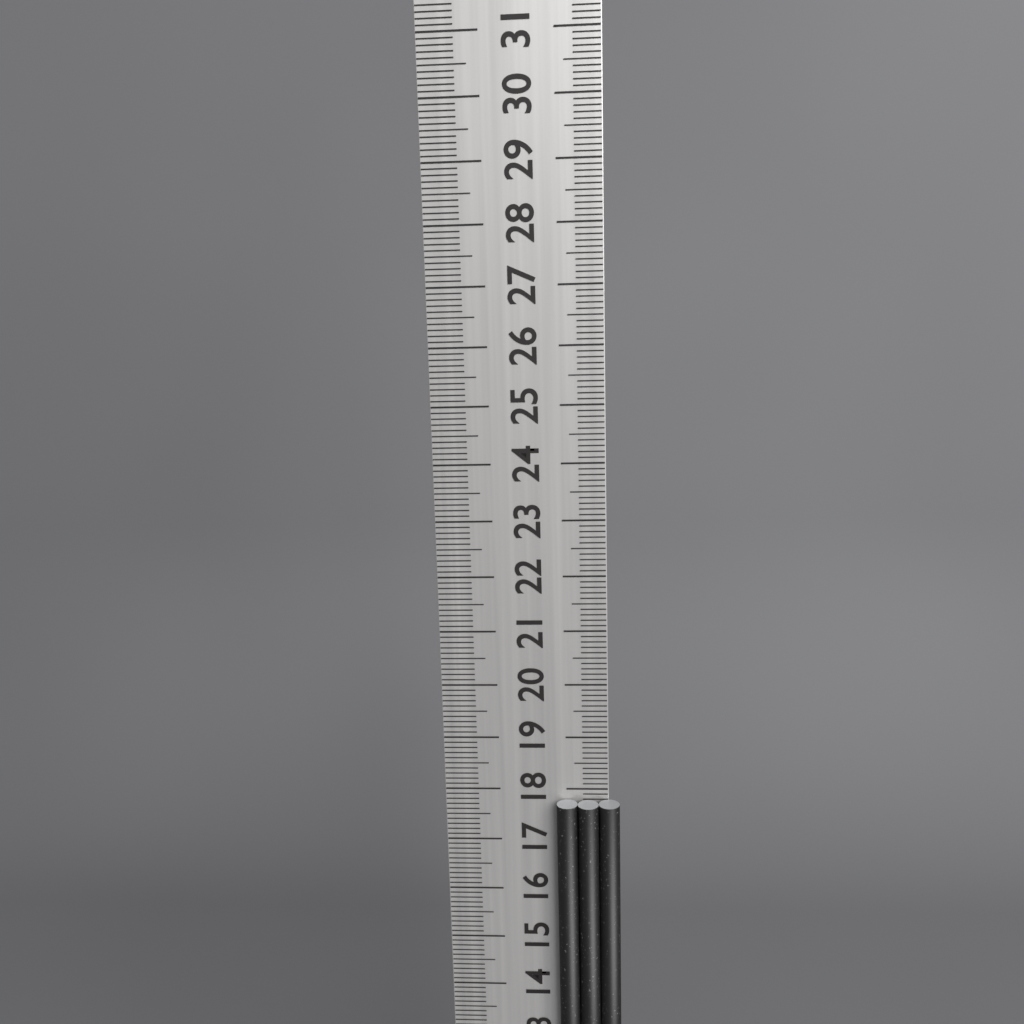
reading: 17.8 cm
